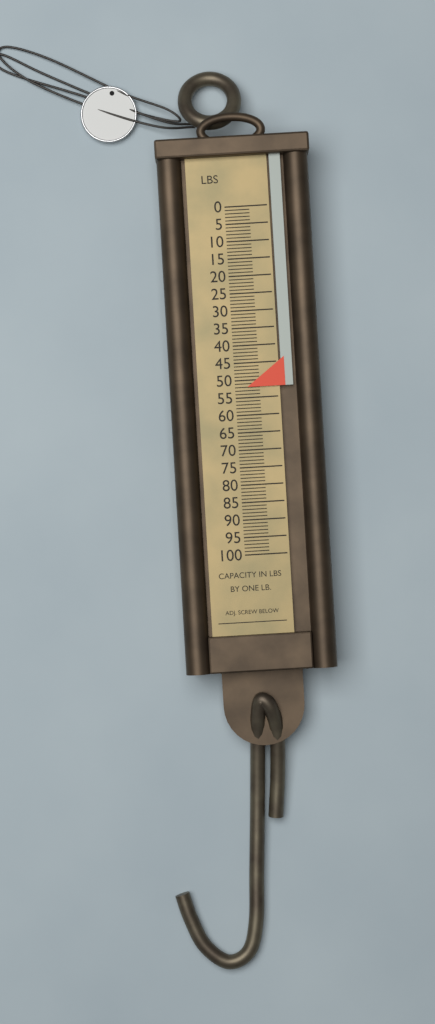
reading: 52 lb
